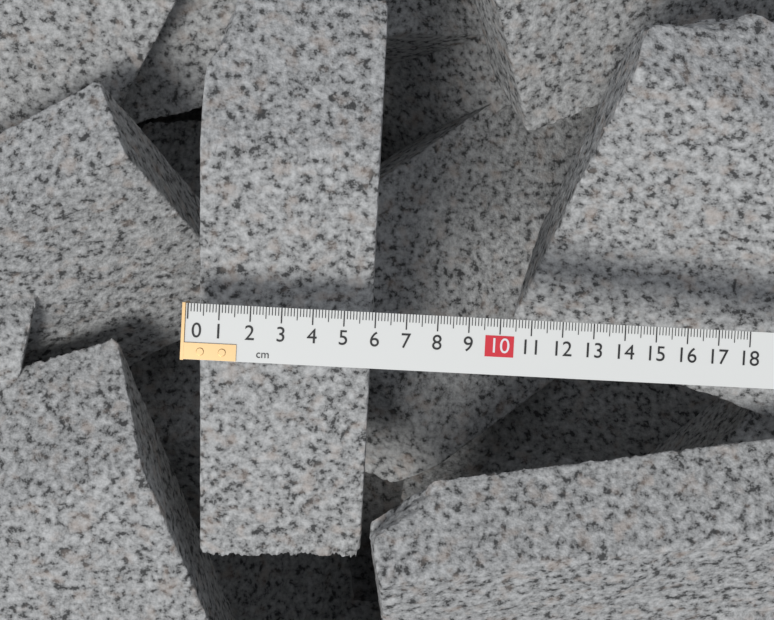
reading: 5.9 cm
